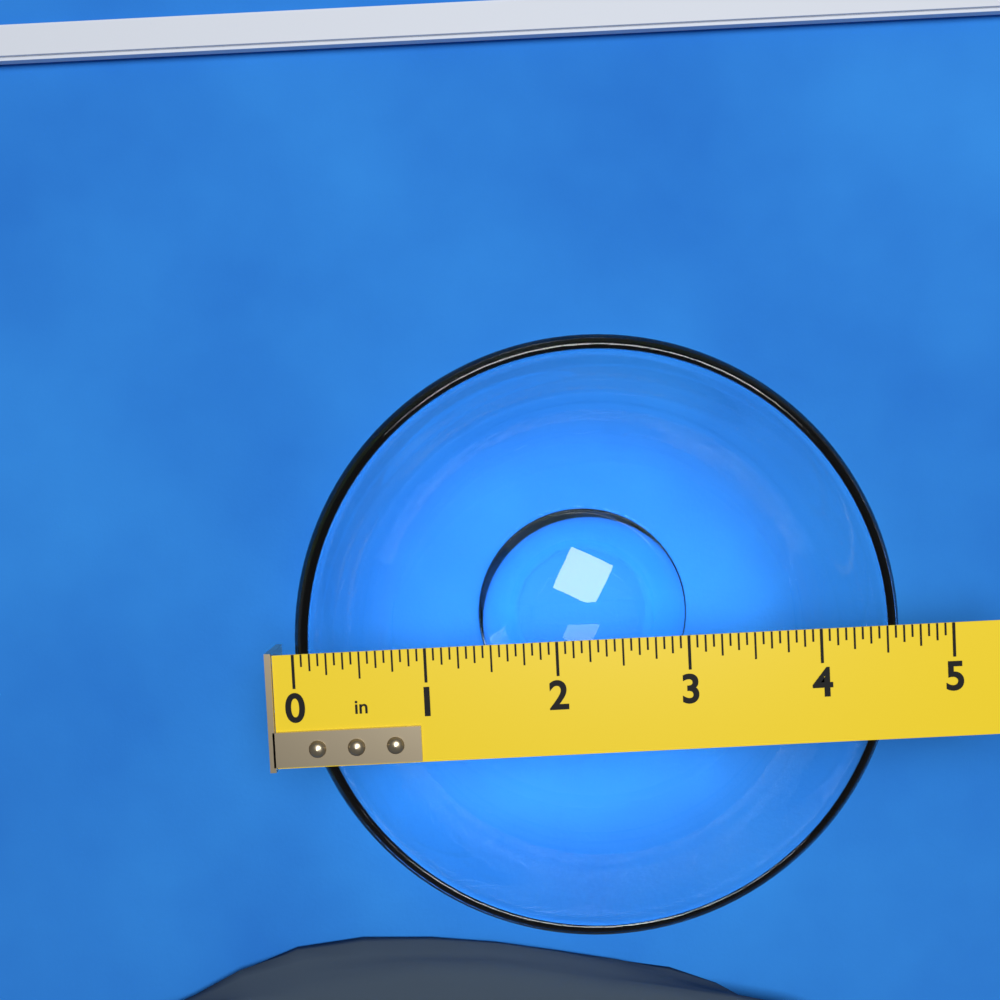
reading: 4.6250 in
